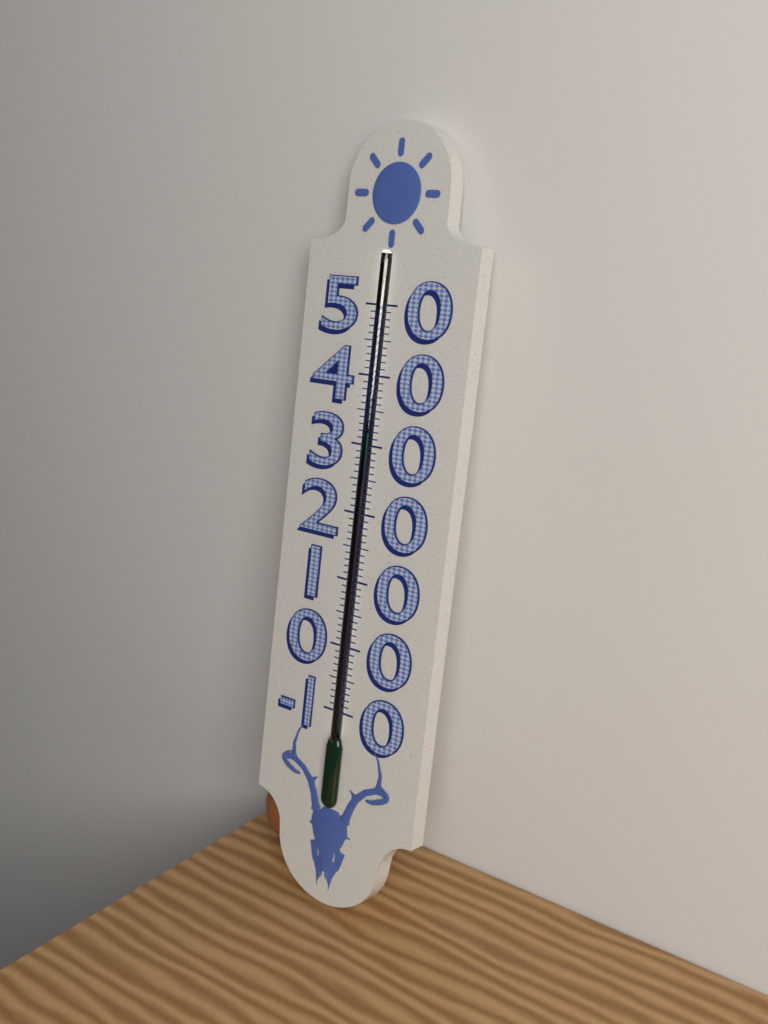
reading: 32 (no unit)
